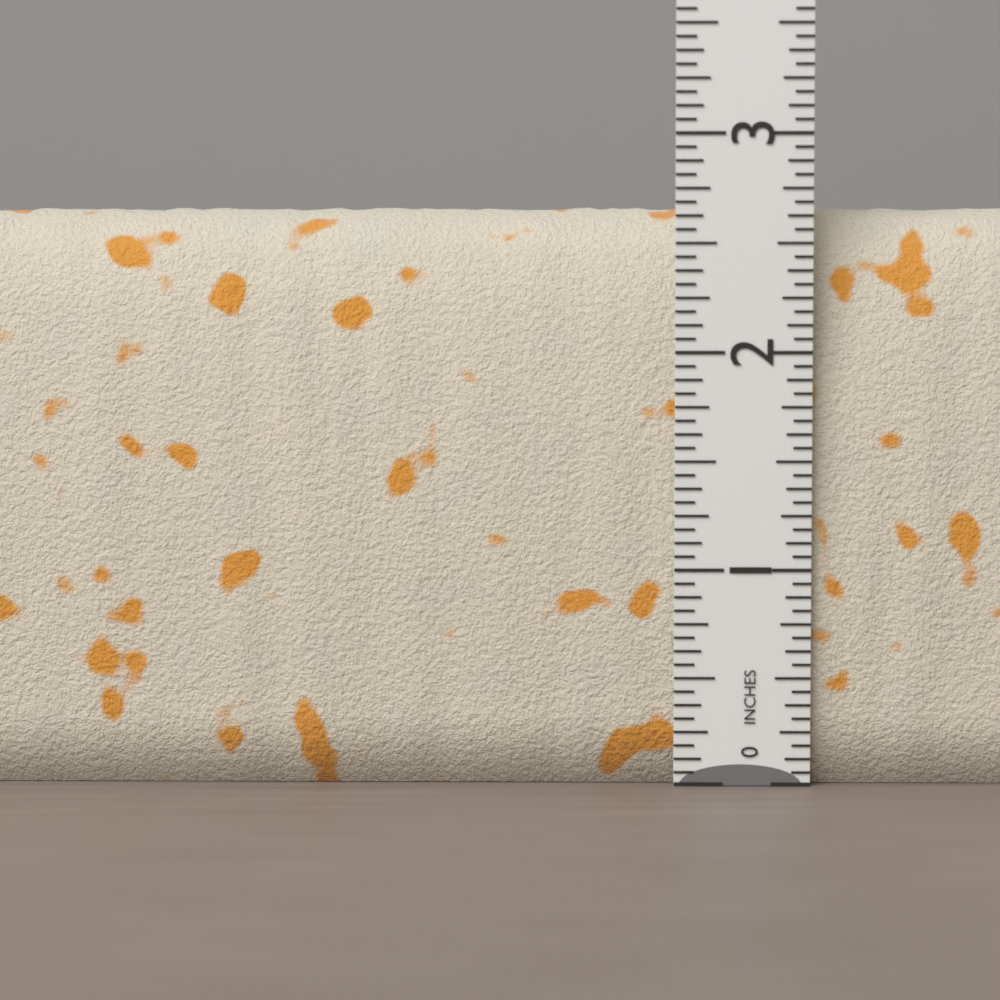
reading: 2.6875 in
